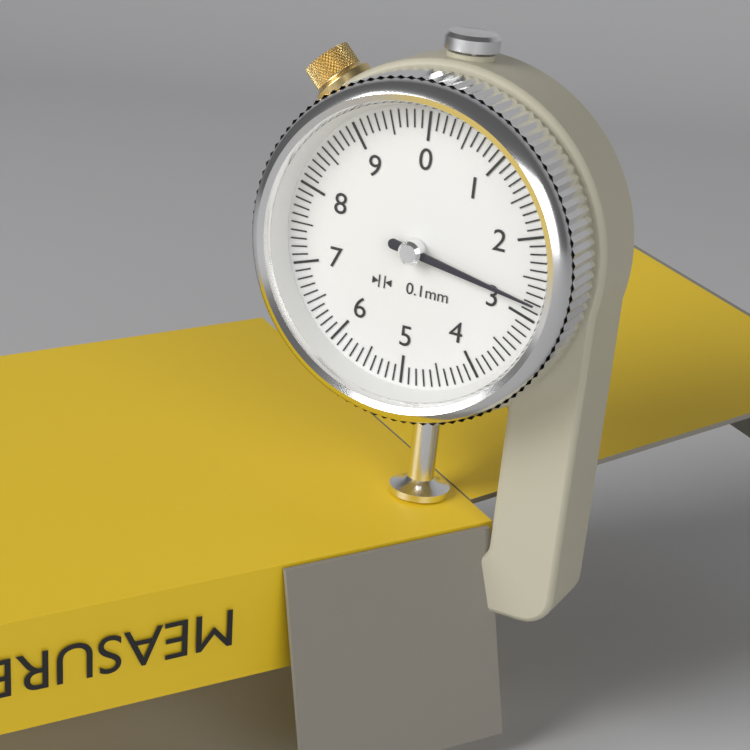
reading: 2.8 mm
